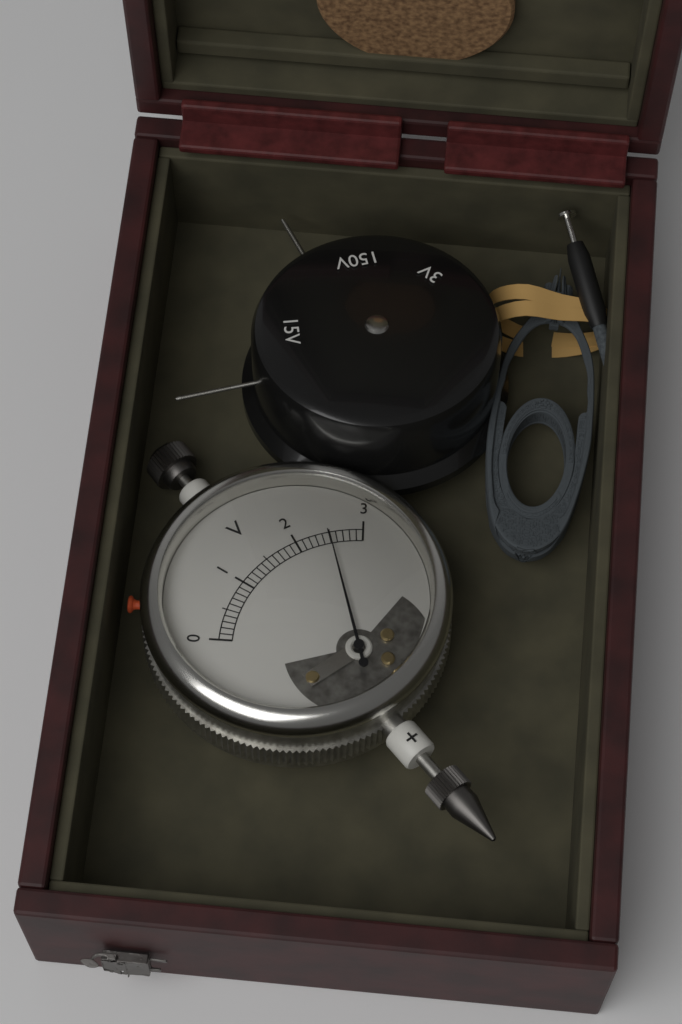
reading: 2.5 V
